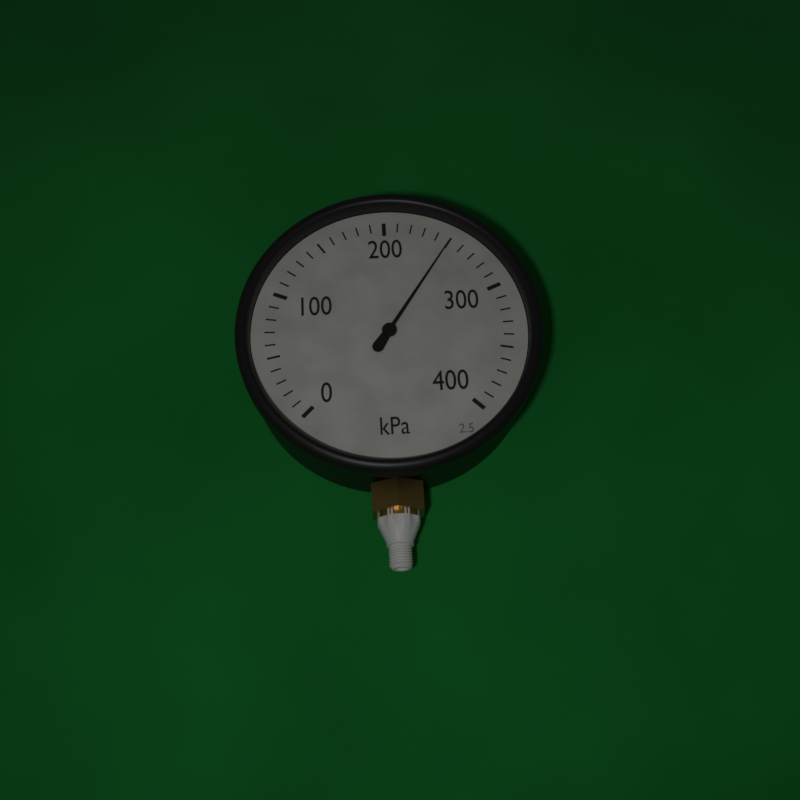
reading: 250 kPa
